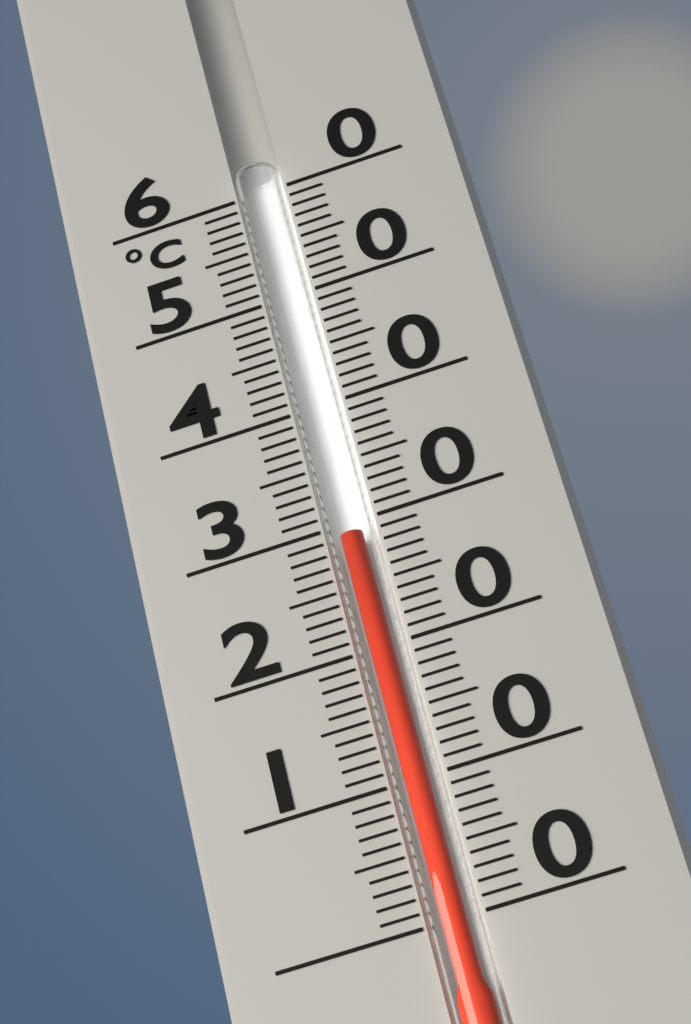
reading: 29 °C
